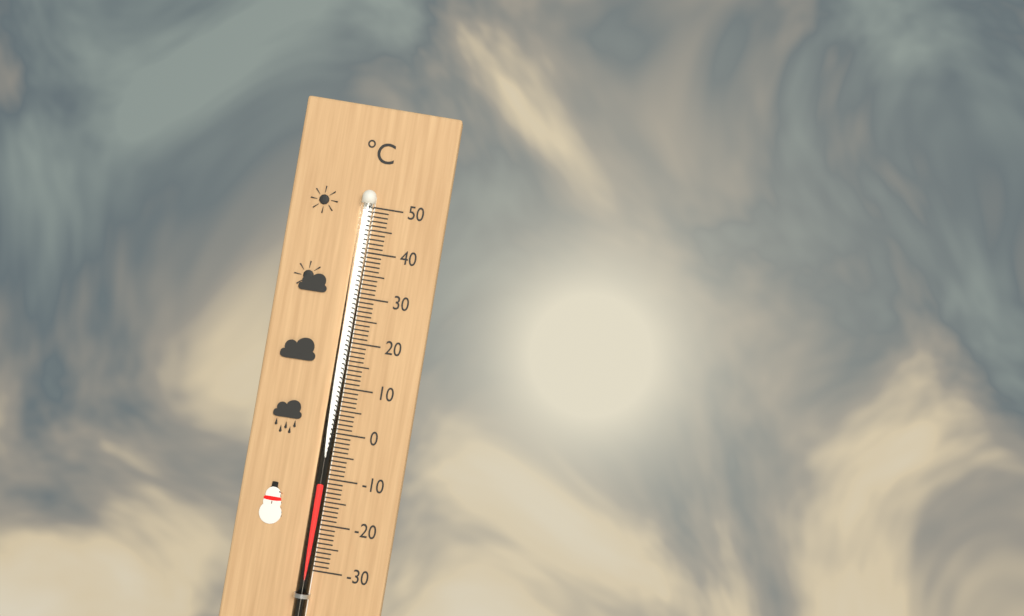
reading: -11 °C
